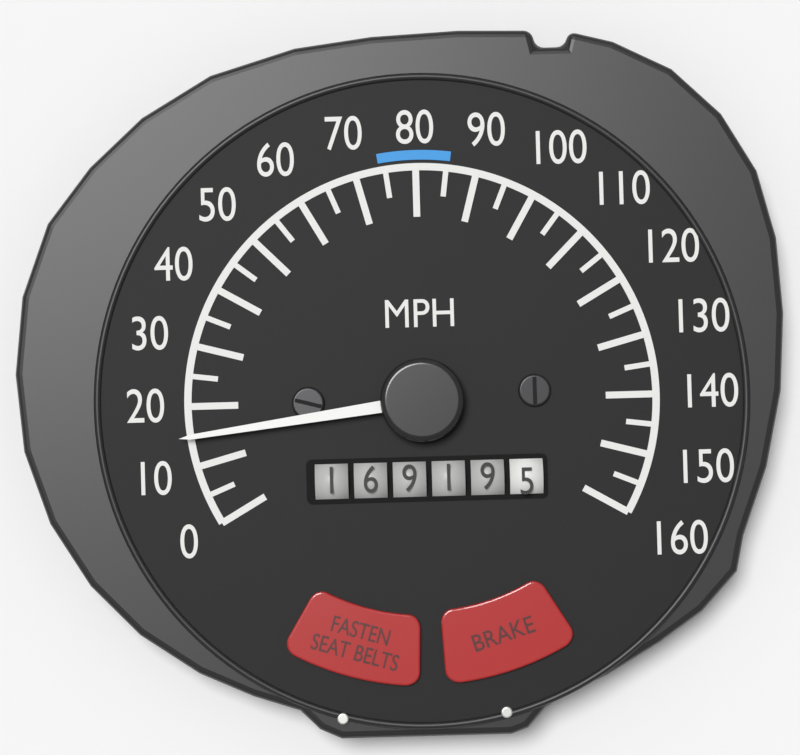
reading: 15 MPH
